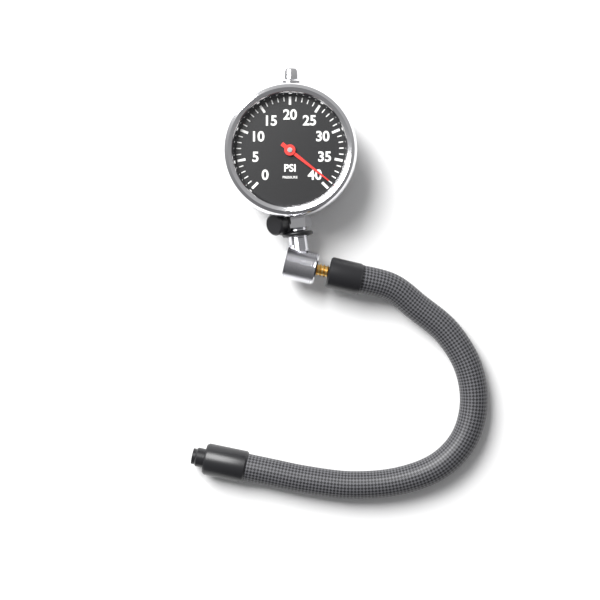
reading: 39 psi
